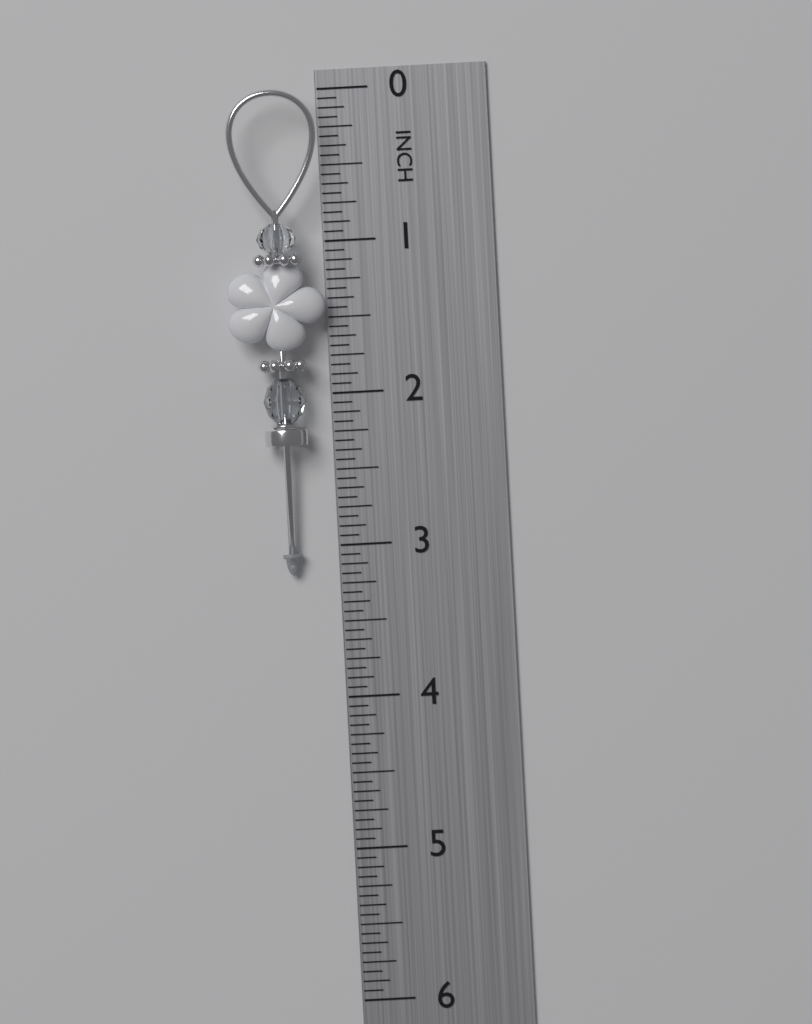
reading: 3.1875 in
